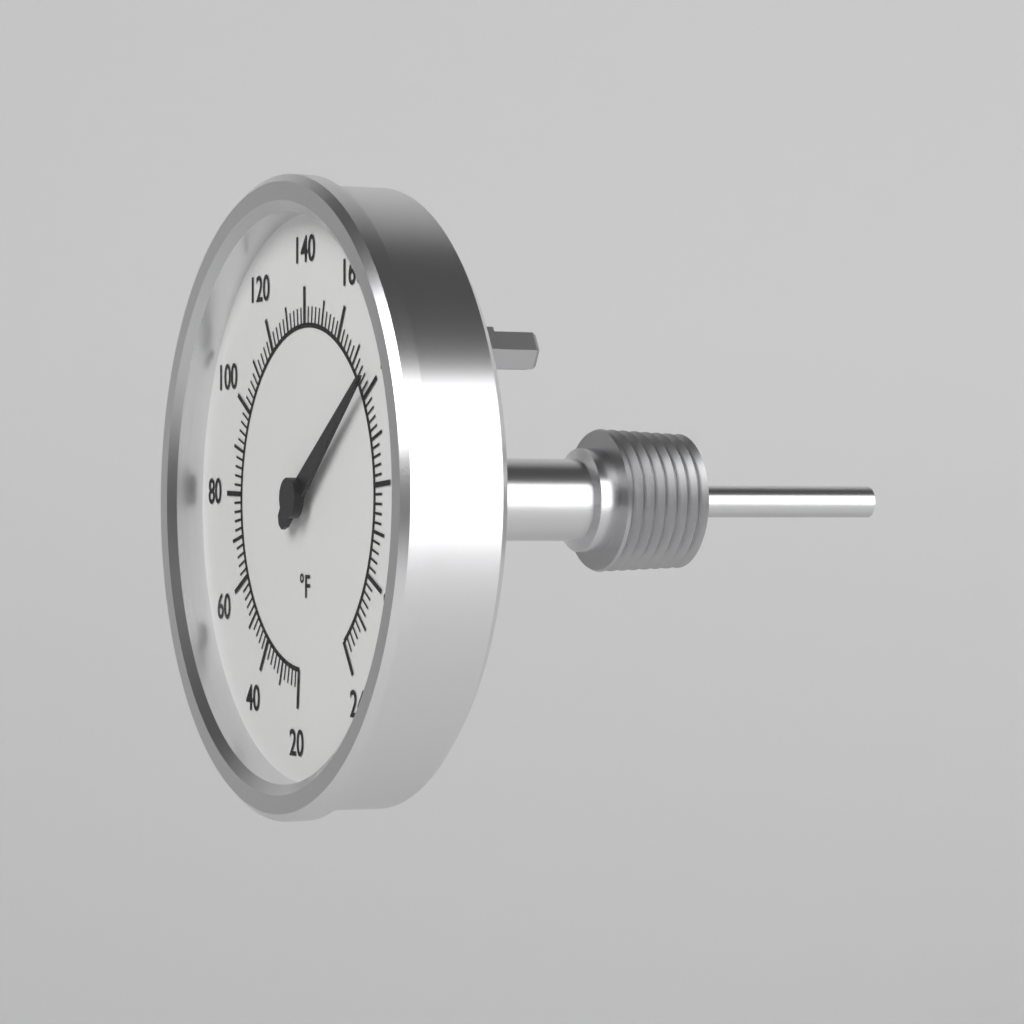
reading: 178 °F
